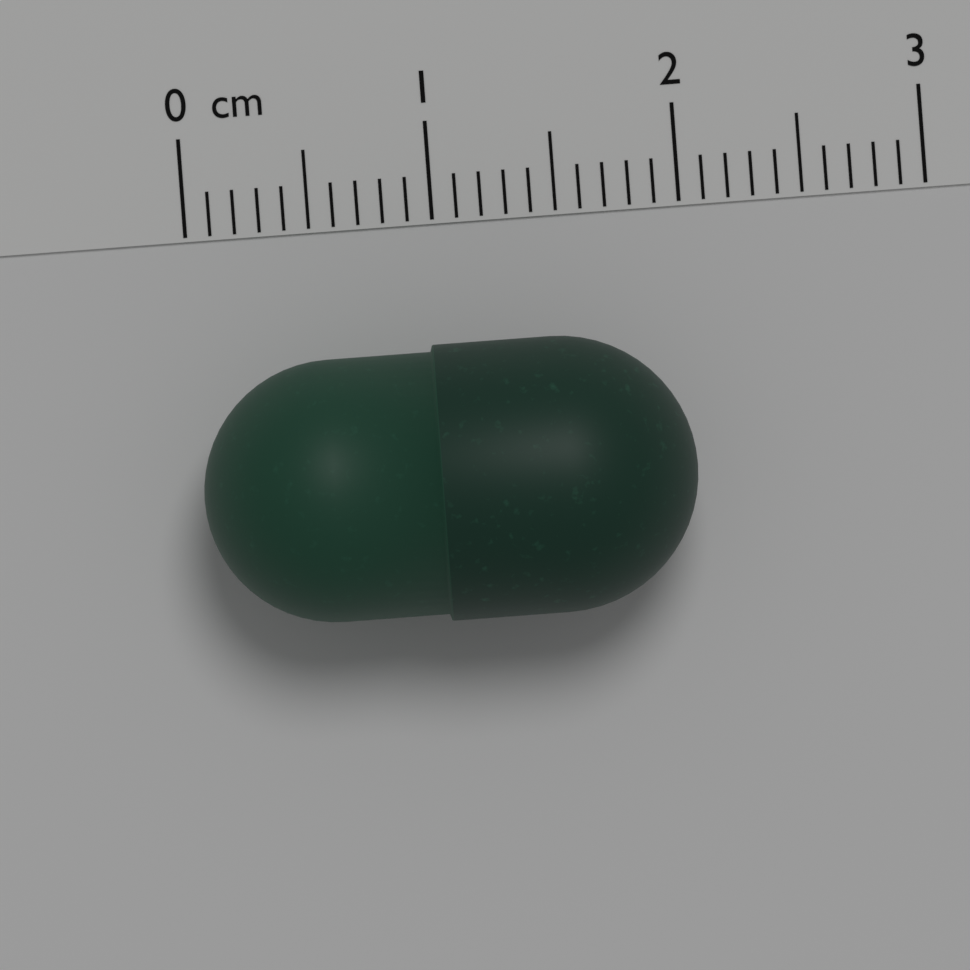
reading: 2.0 cm
